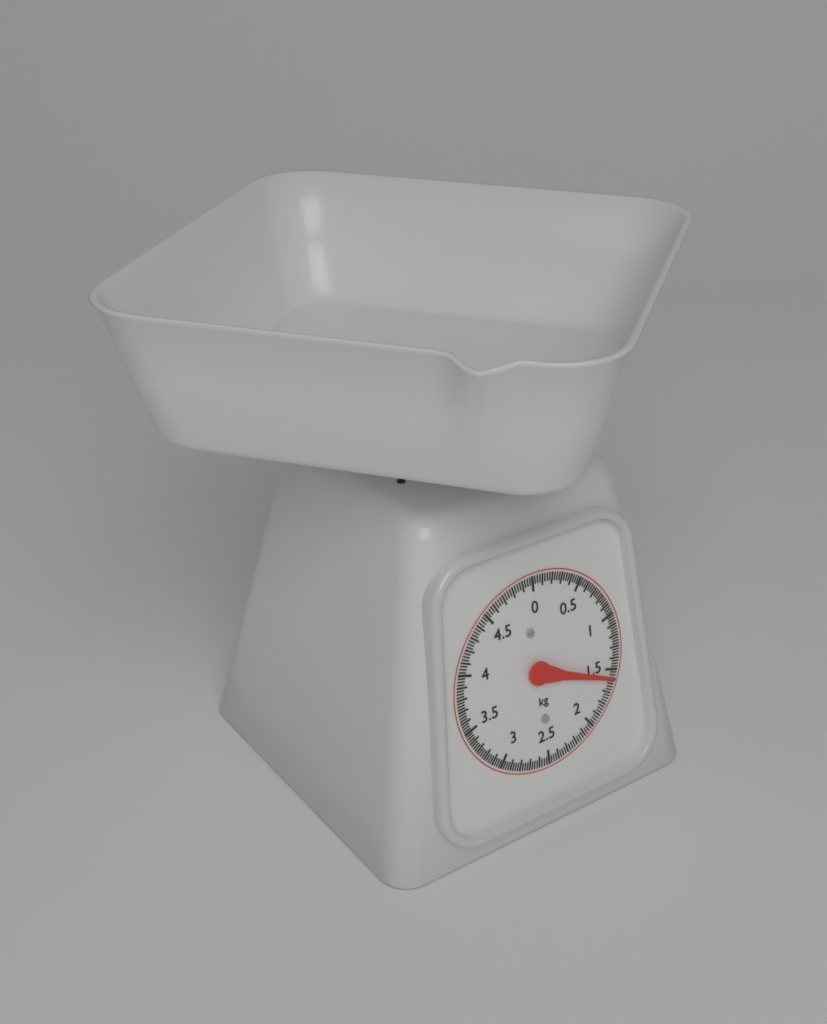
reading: 1.575 kg
